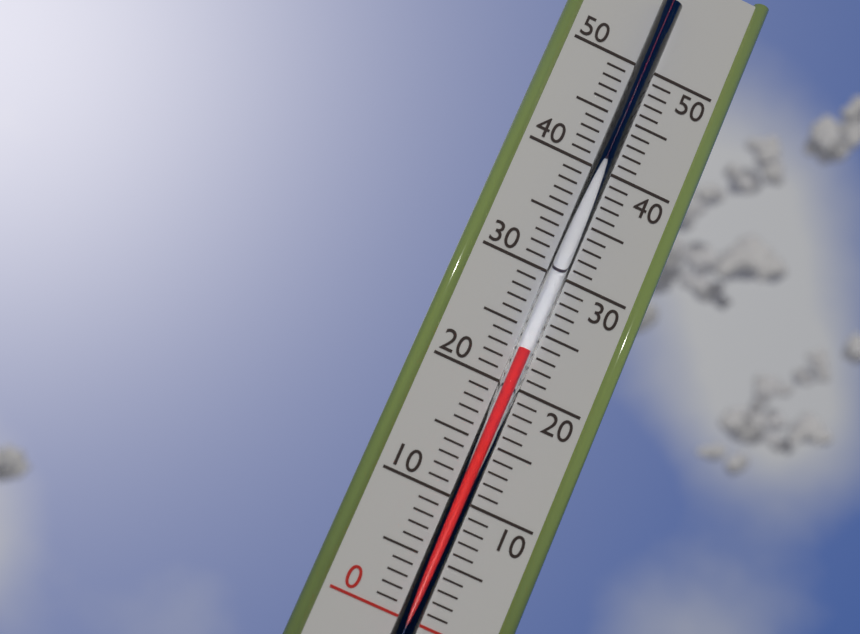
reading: 23 (no unit)
